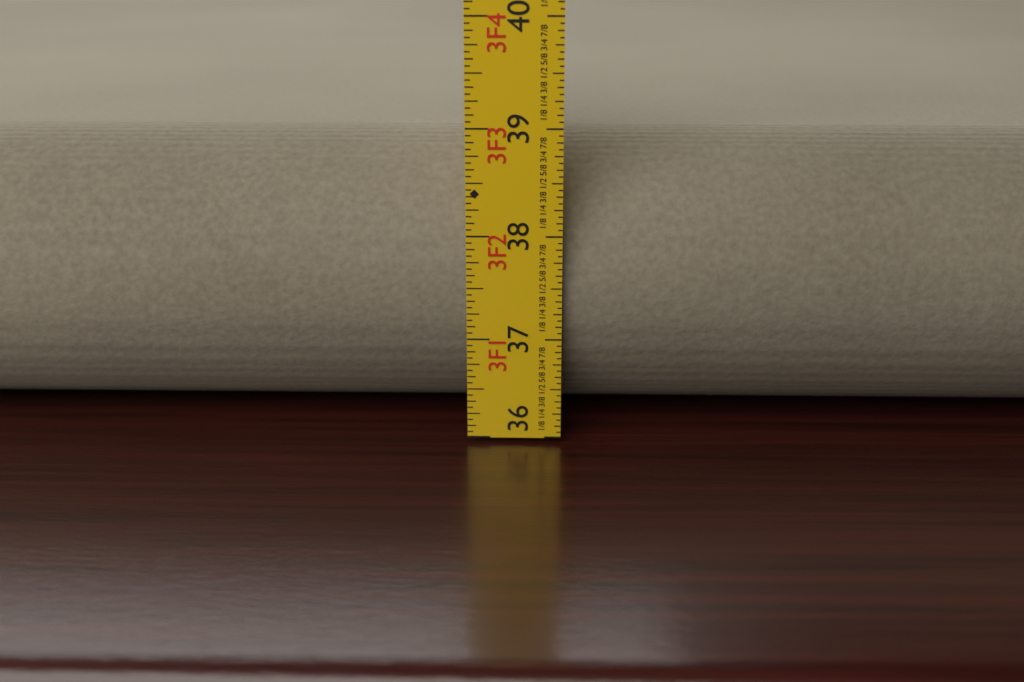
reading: 38.8125 in
